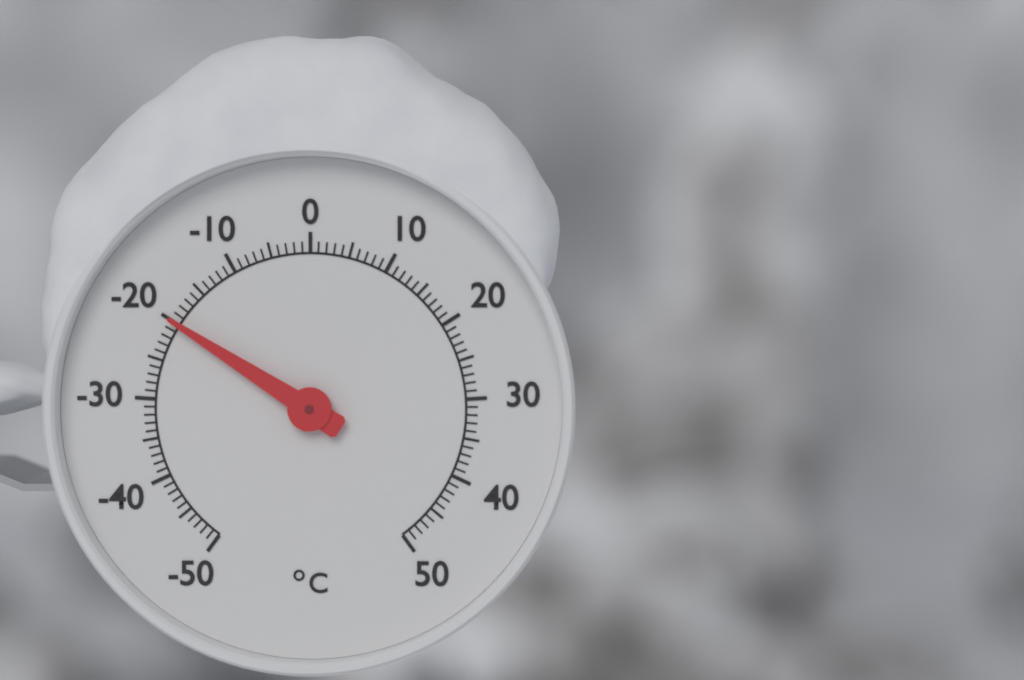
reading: -20 °C
